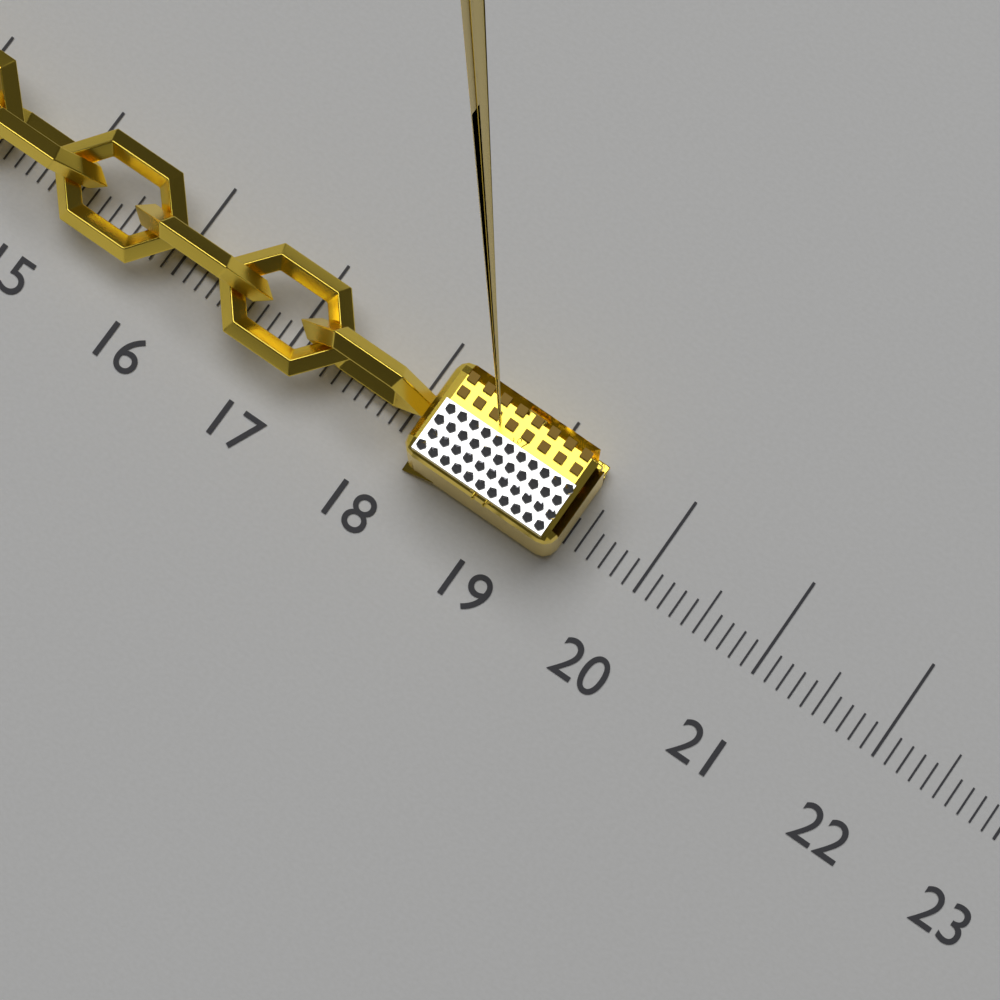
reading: 19.4 (no unit)
